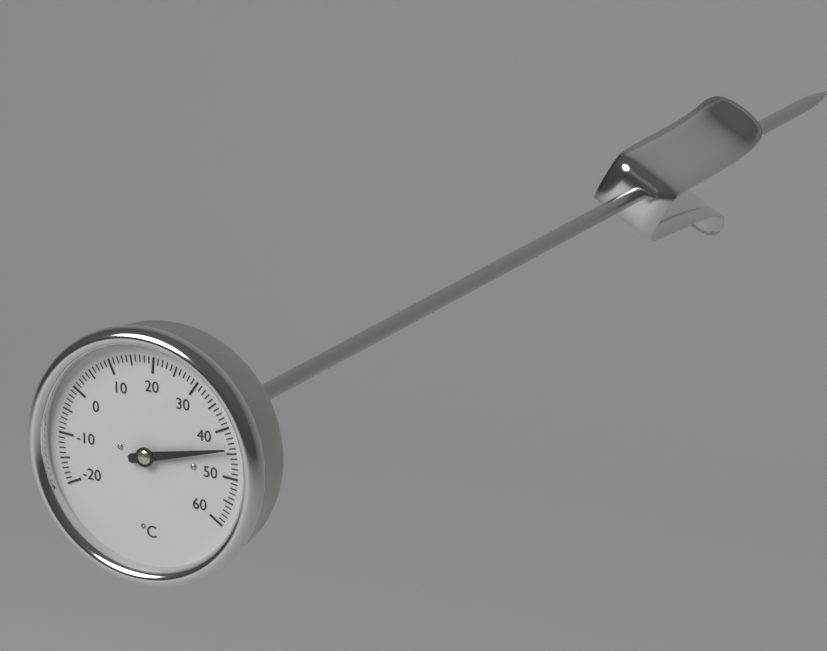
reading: 44 °C
